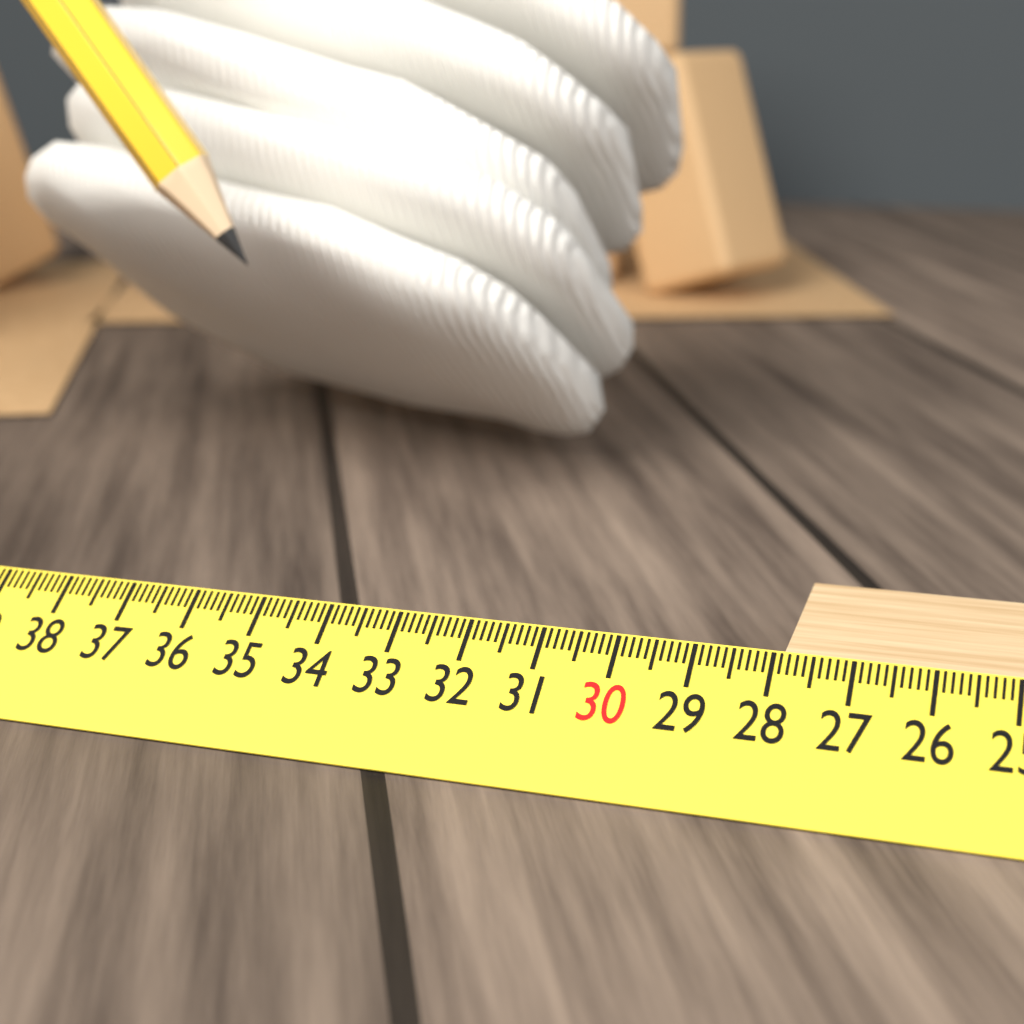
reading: 27.9 cm
